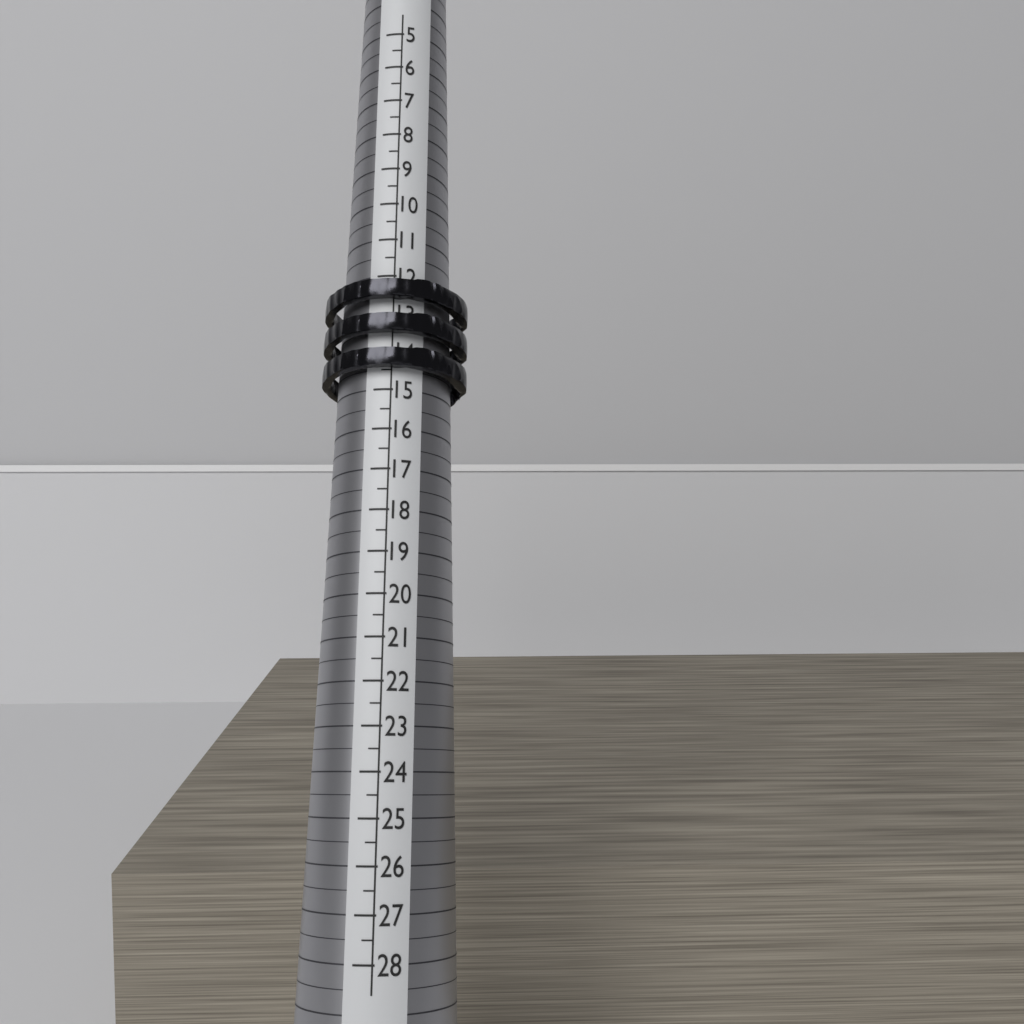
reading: 14.5 (no unit)
